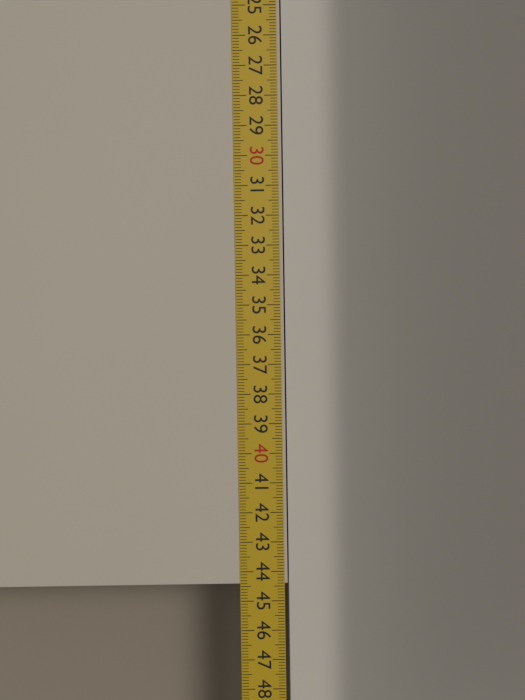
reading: 44.4 cm
